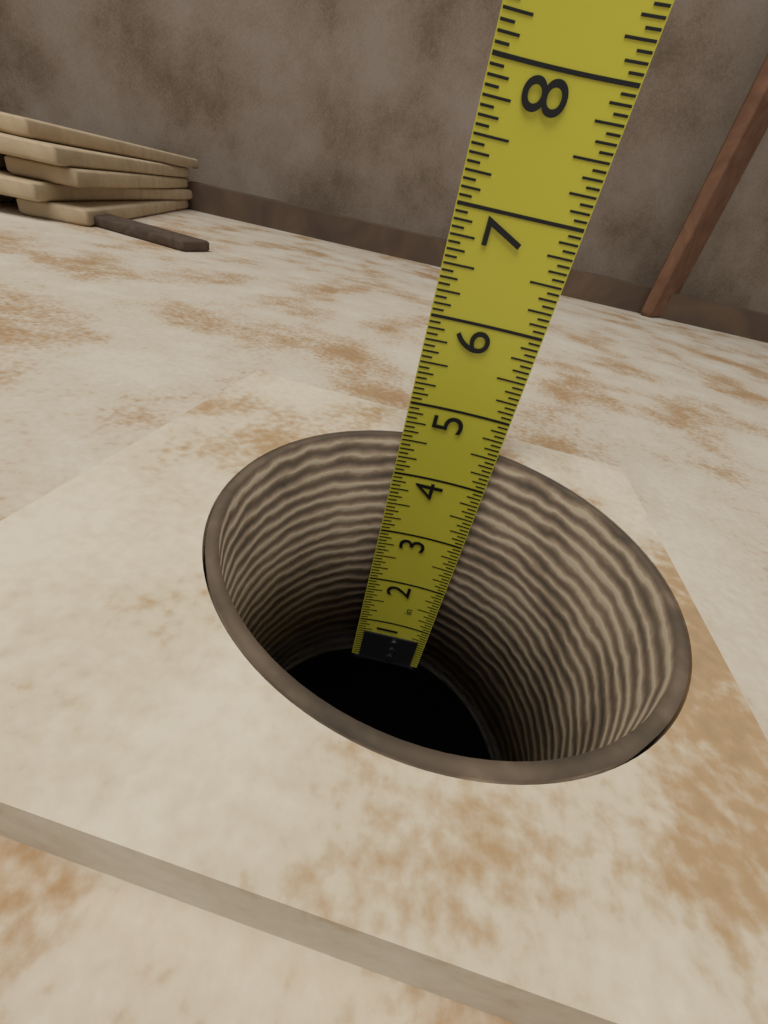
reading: 4.5000 in
